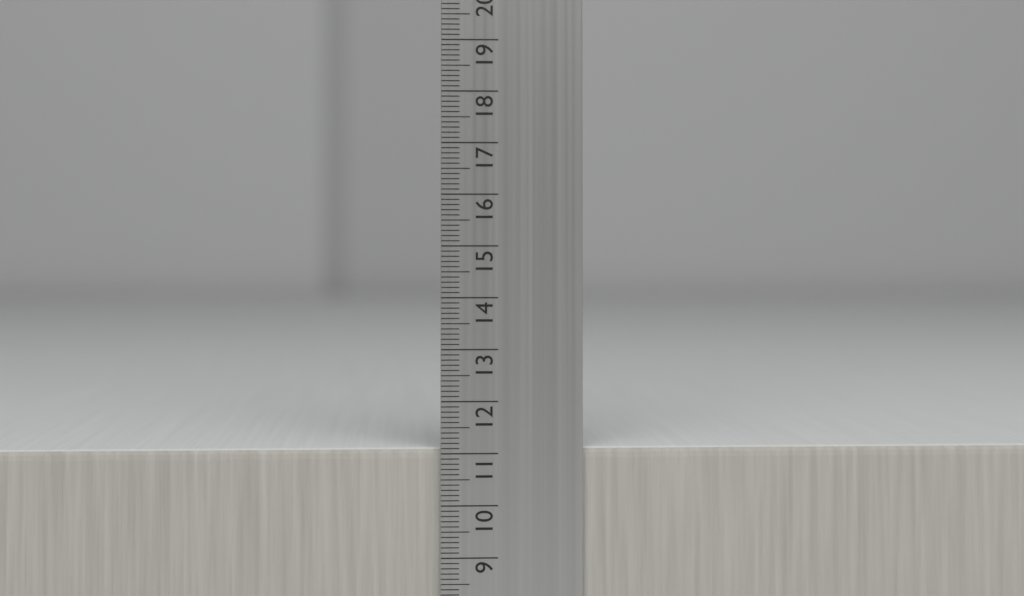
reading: 11.1 cm
